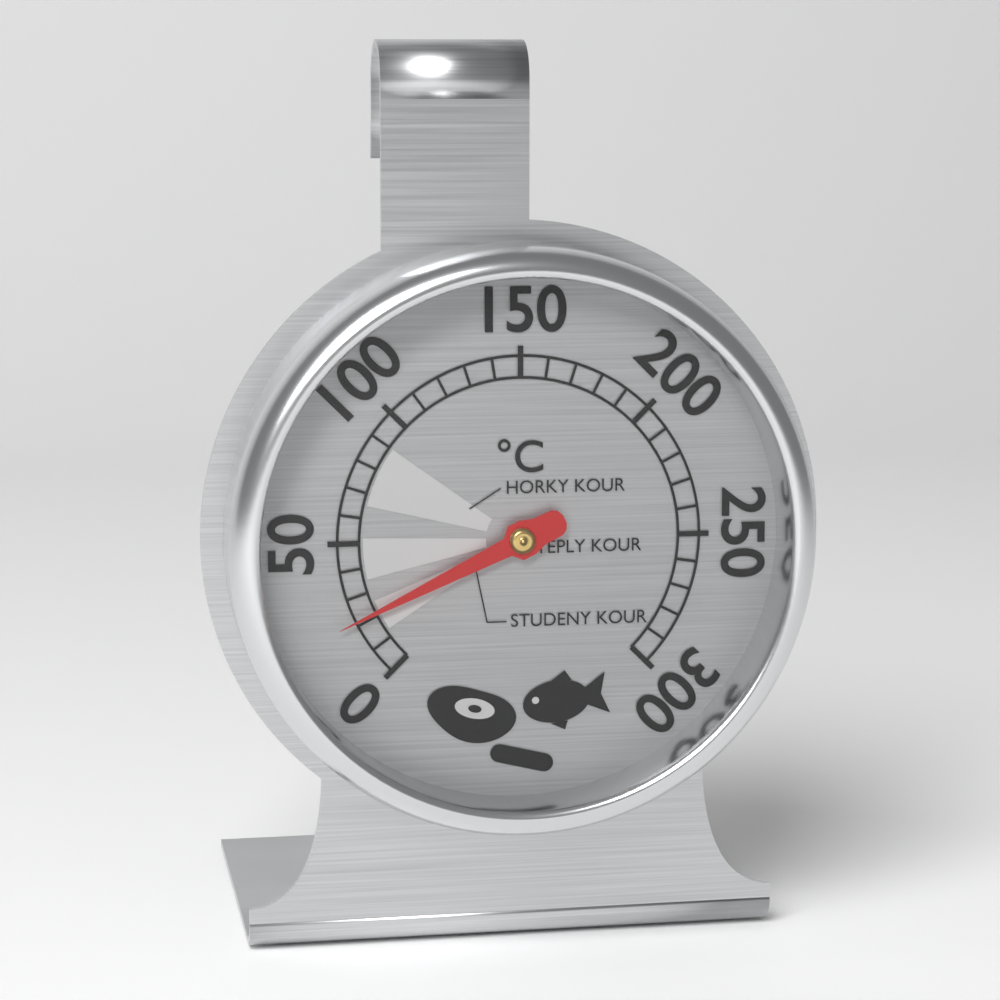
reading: 22 °C
